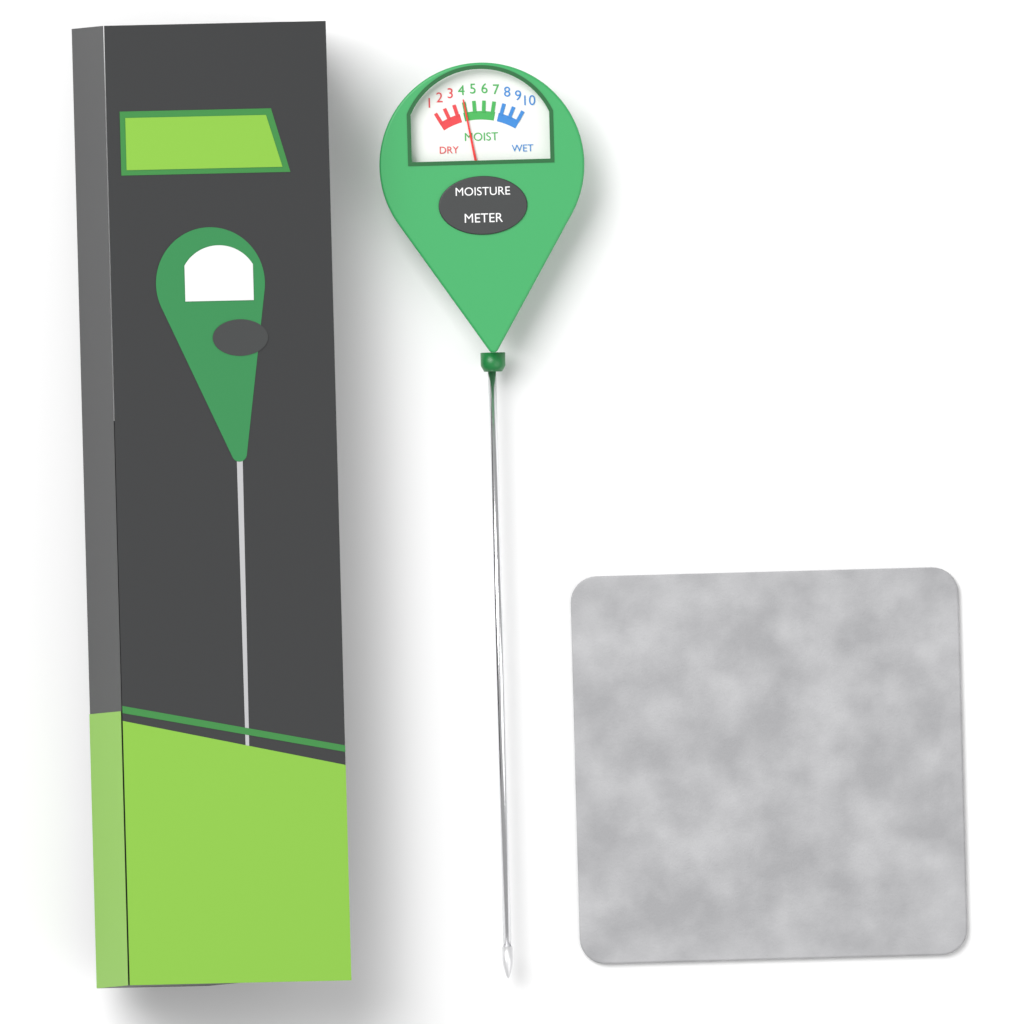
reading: 4 (no unit)
